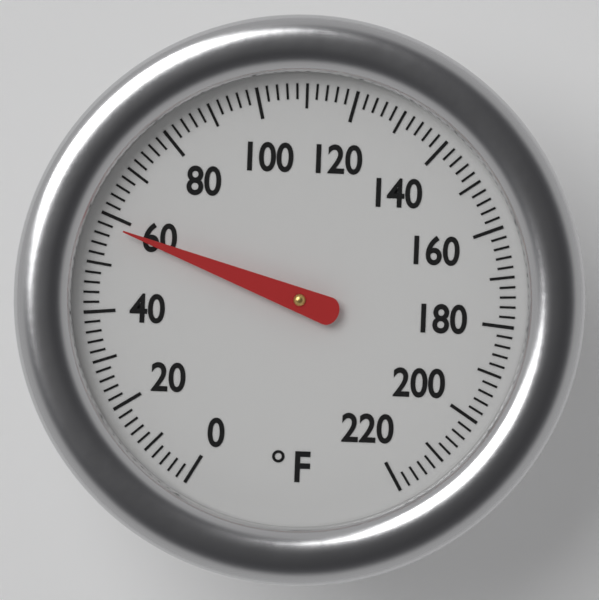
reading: 58 °F
